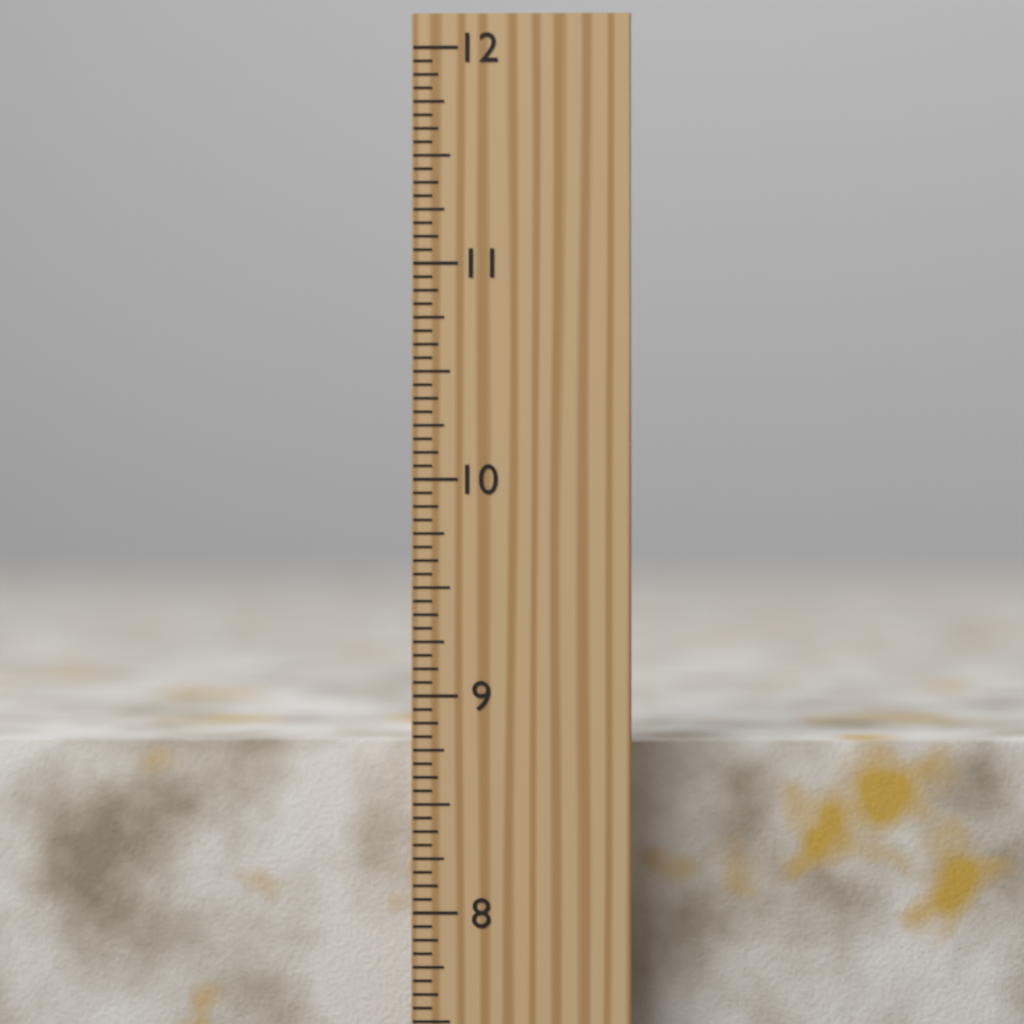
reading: 8.7500 inch
